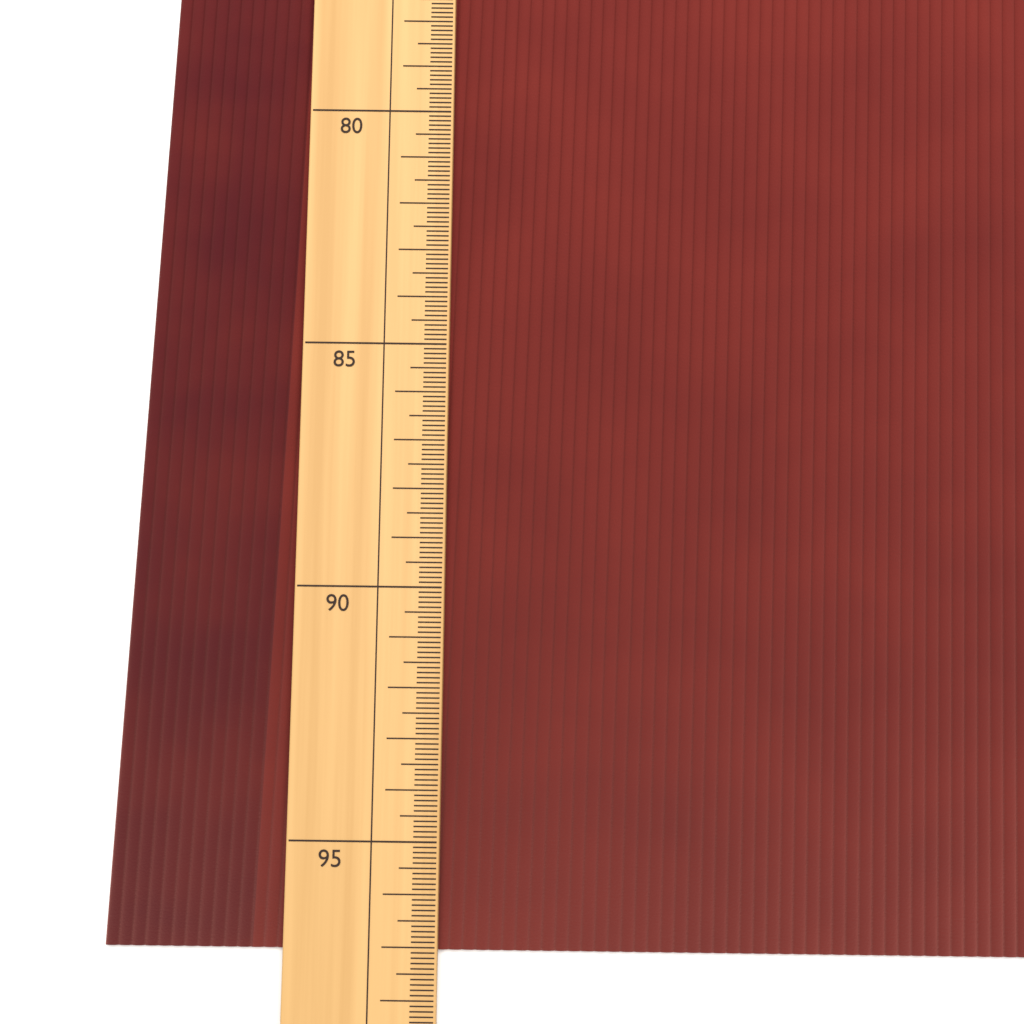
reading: 97.1 (no unit)
